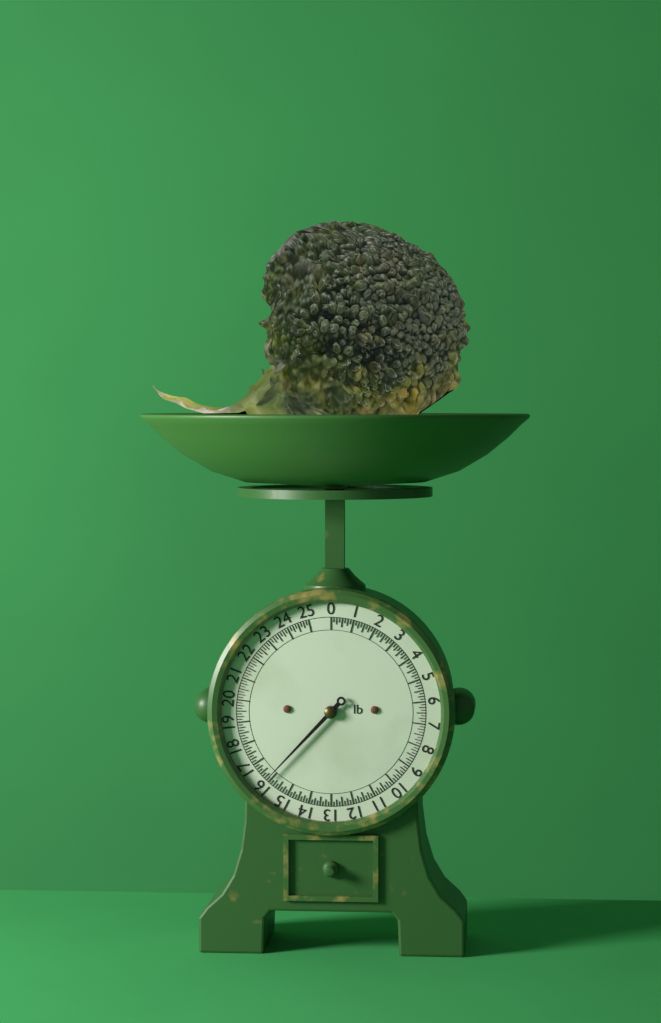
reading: 16.125 lb
